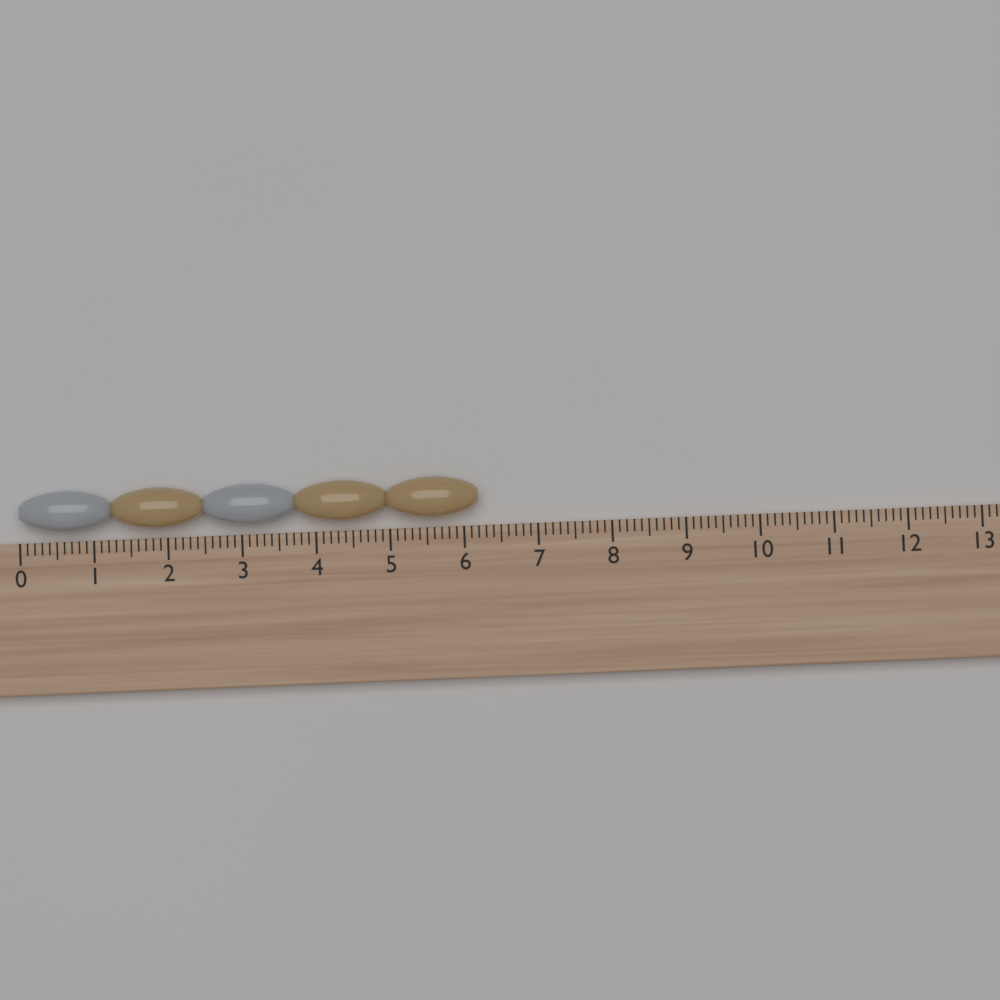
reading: 6.2 (no unit)
